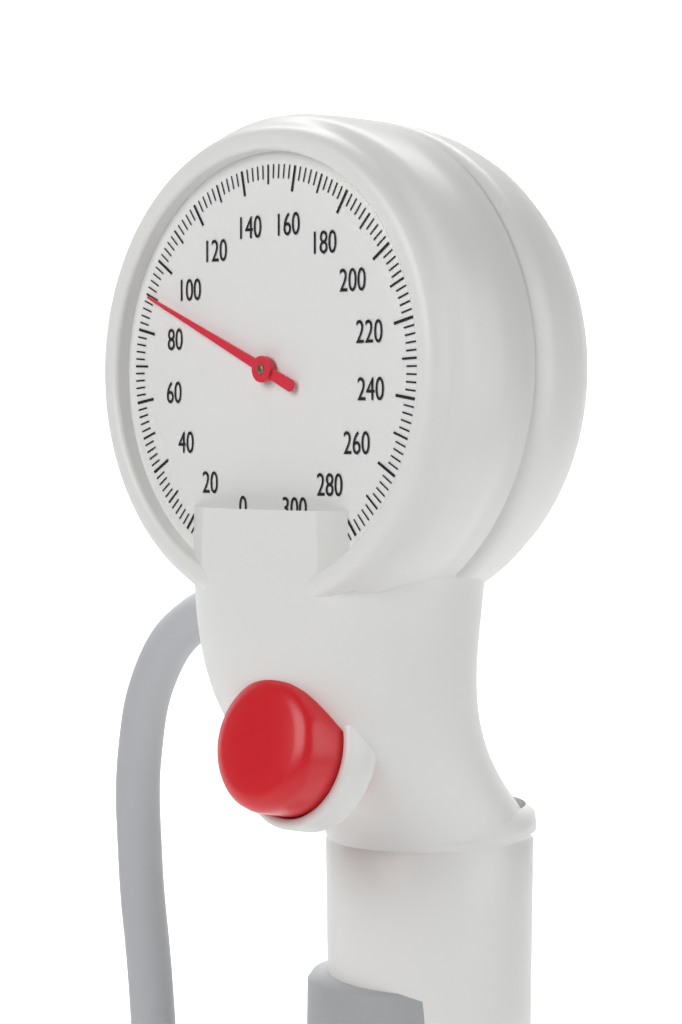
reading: 90 mmHg
